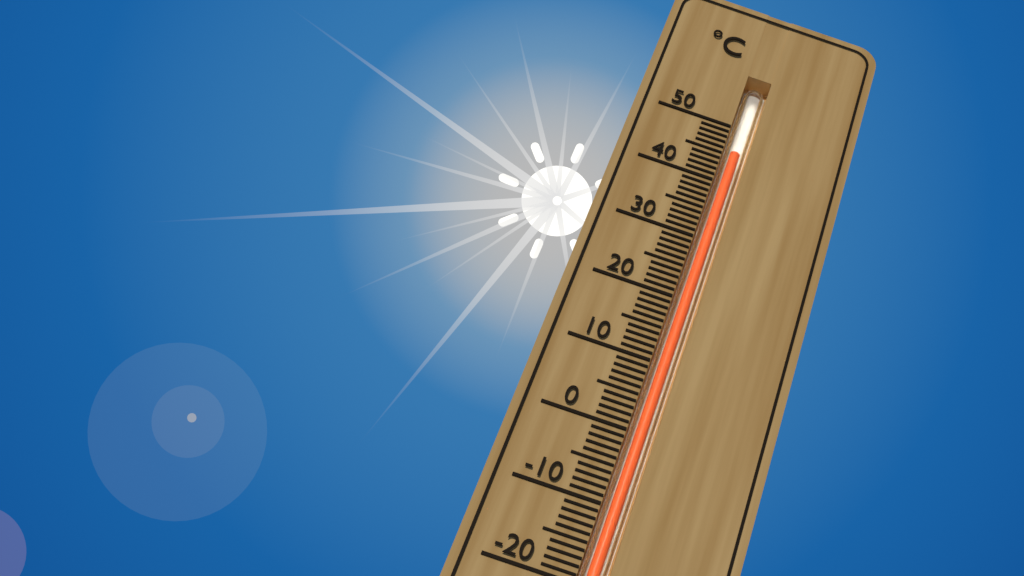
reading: 46 °C
